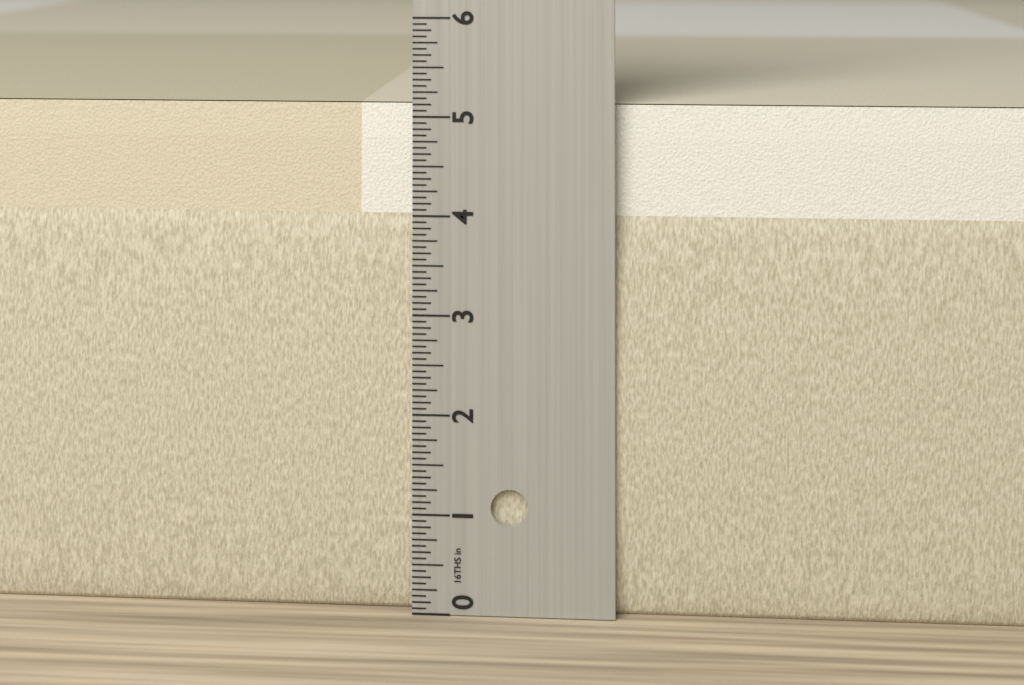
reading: 5.1250 in
